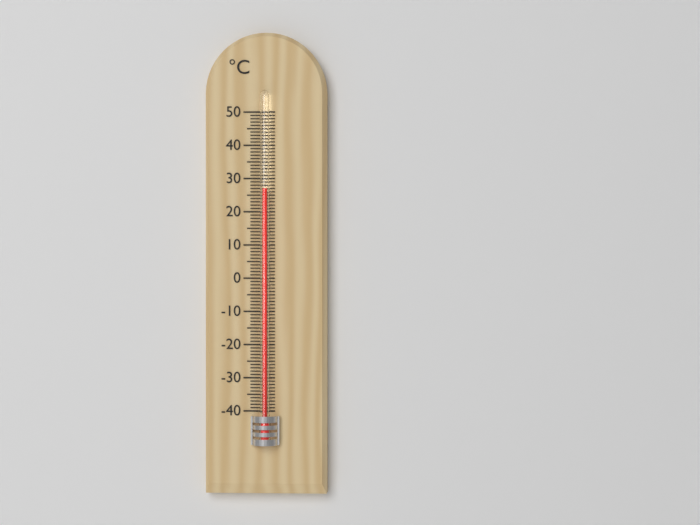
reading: 27 °C
